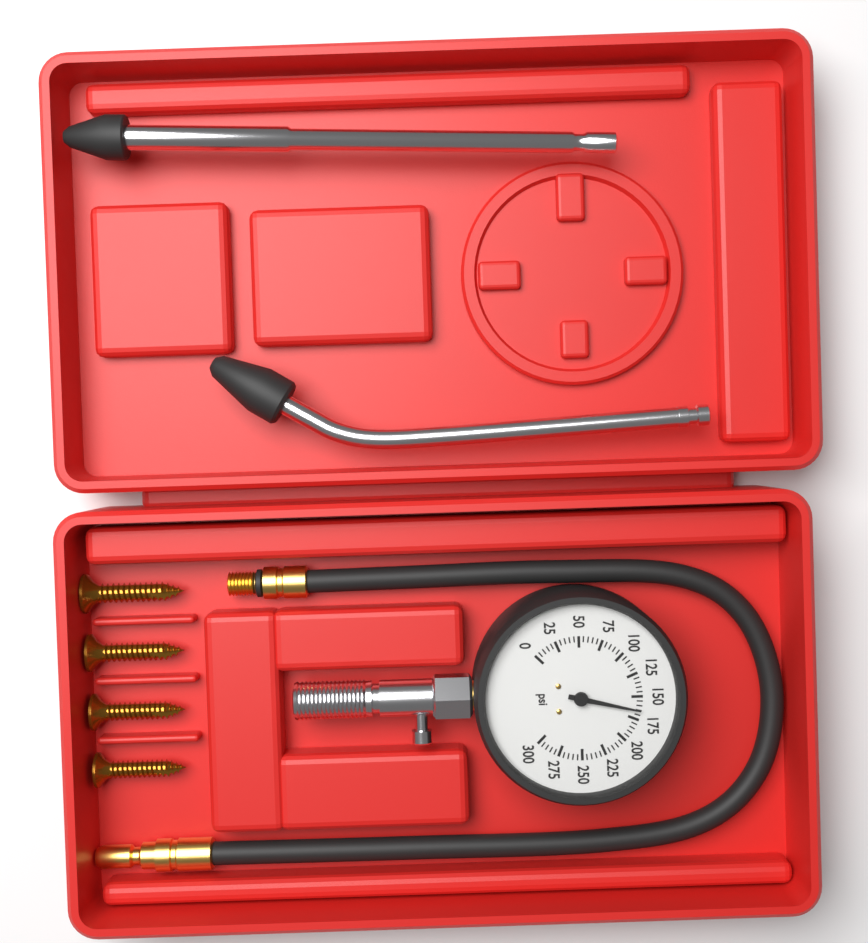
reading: 165 psi
